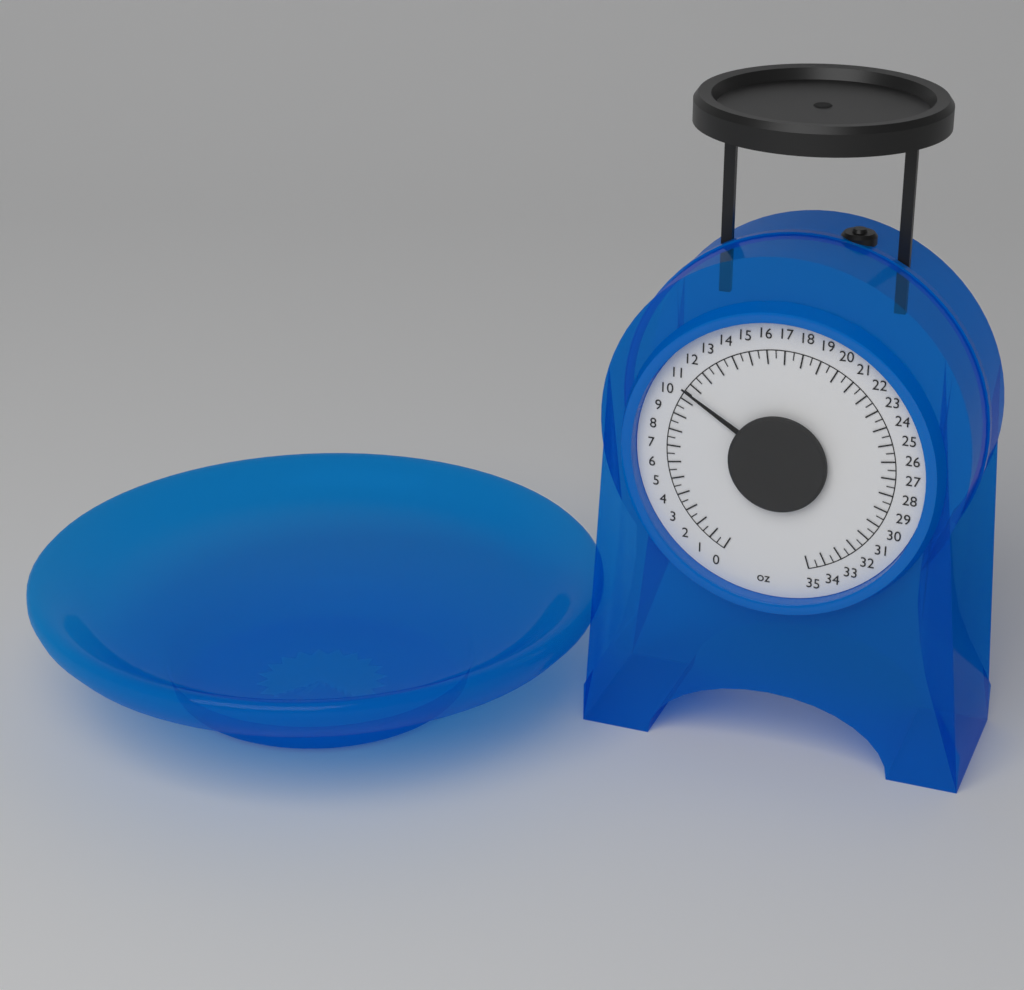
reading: 10.5 oz
